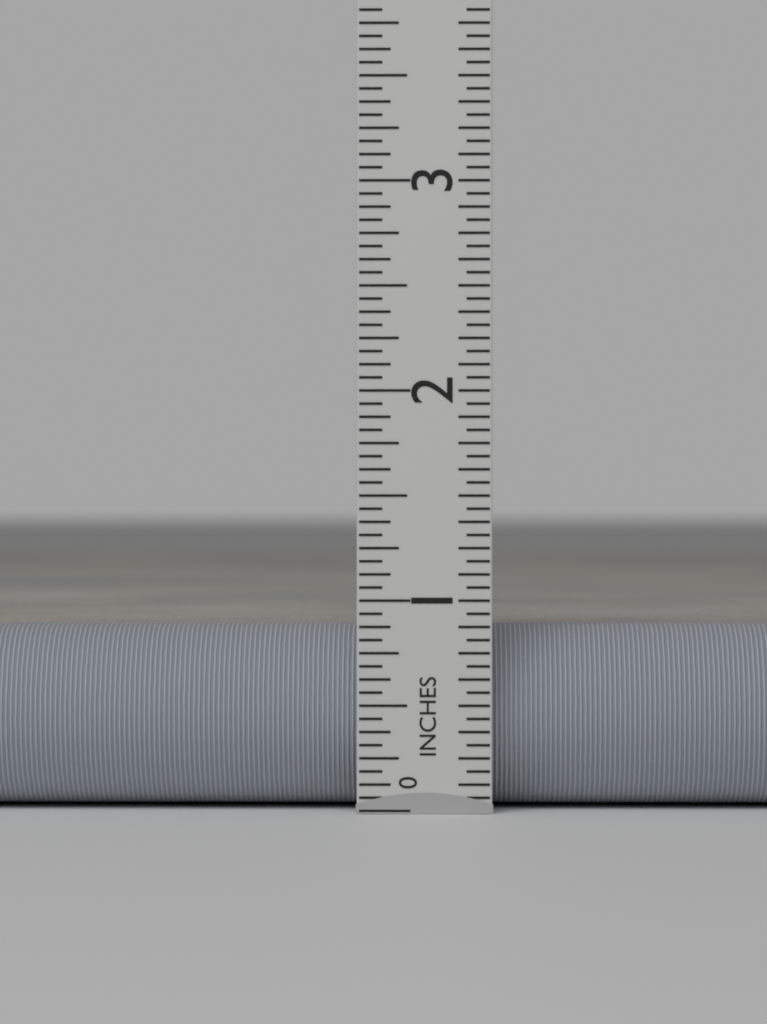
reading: 0.8750 in
